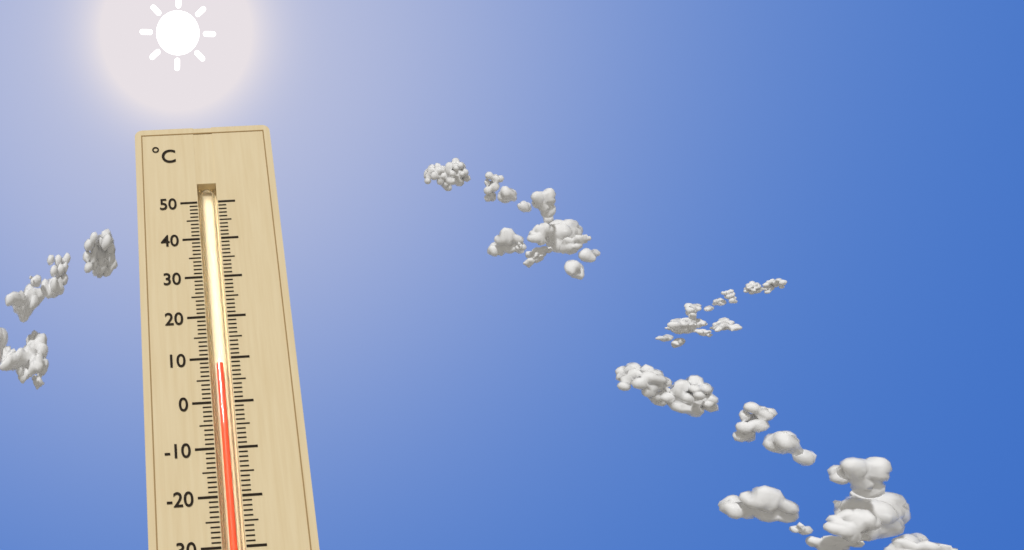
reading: 9 °C
